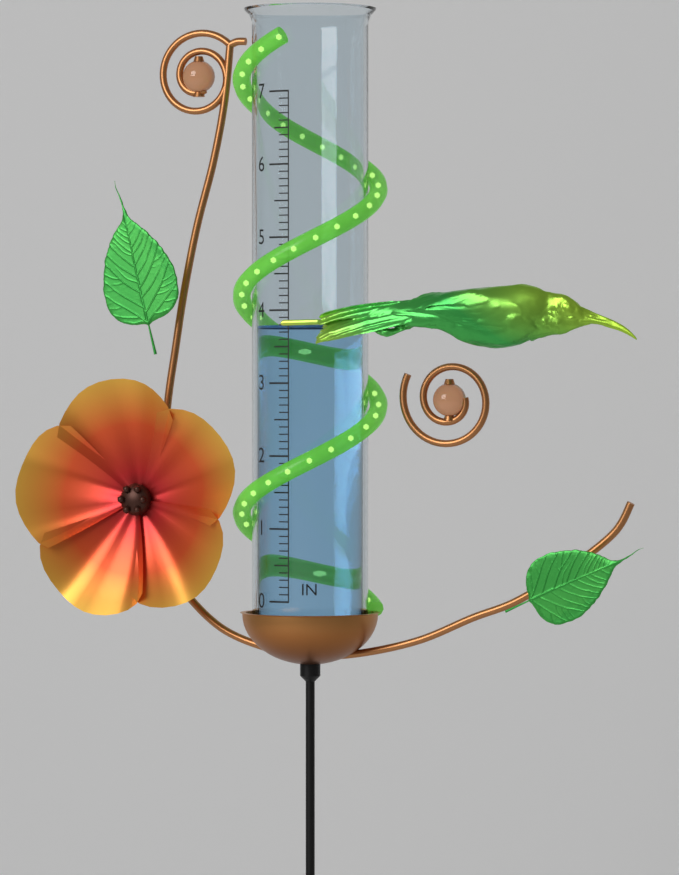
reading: 3.8 in
